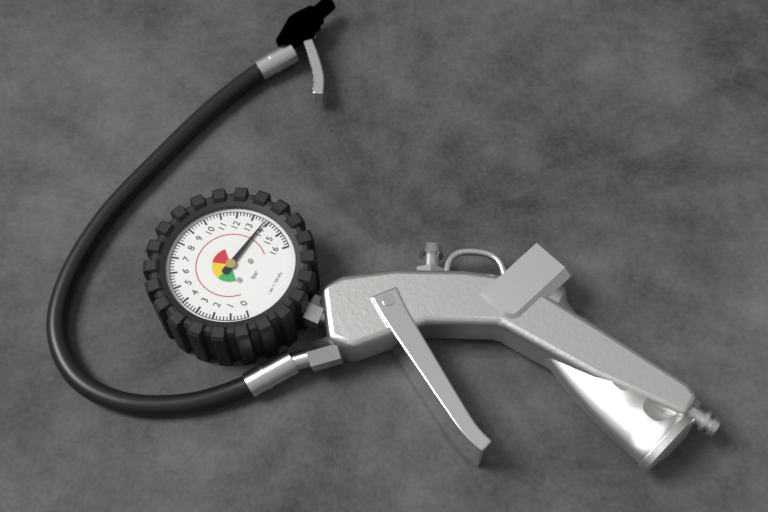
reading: 13.8 bar
